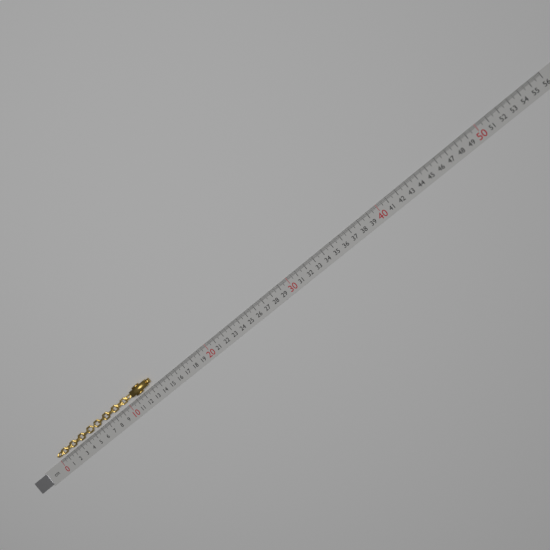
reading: 13.4 cm
